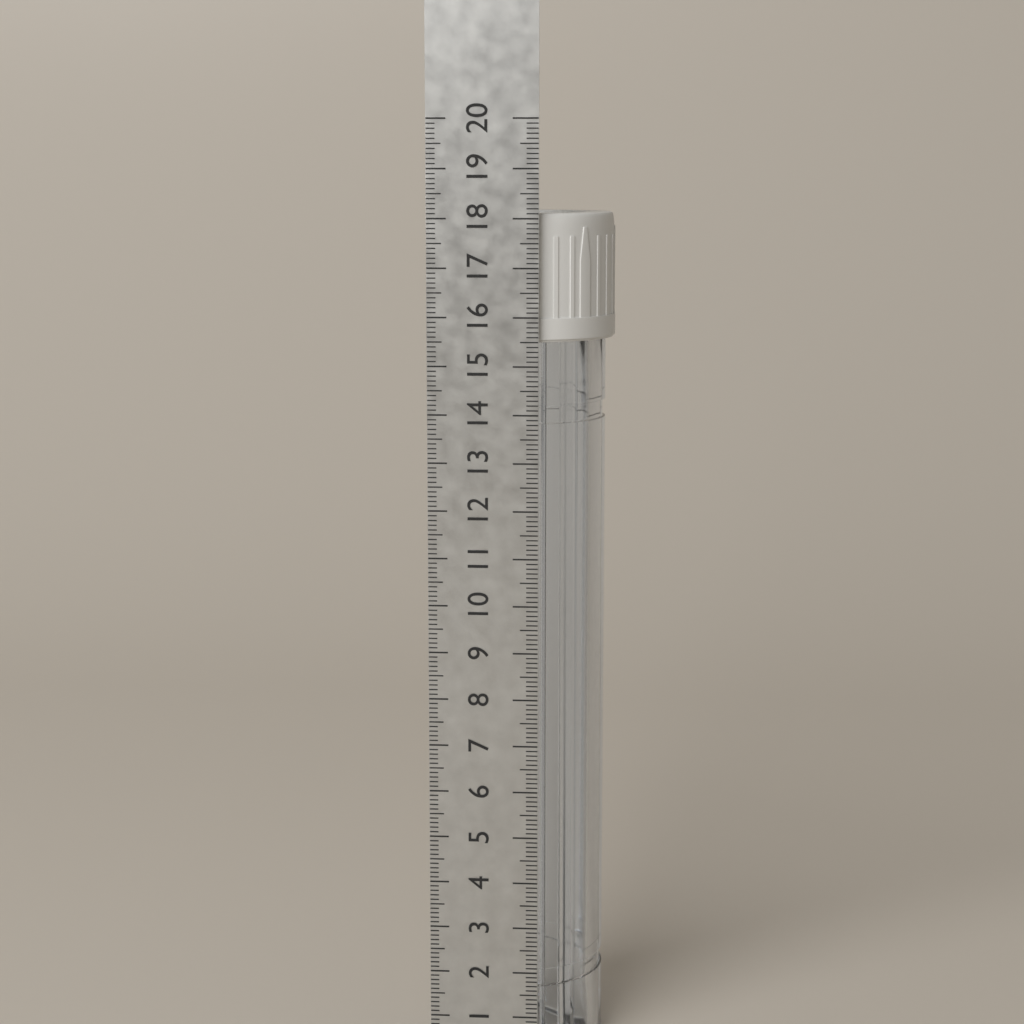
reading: 18.1 cm
